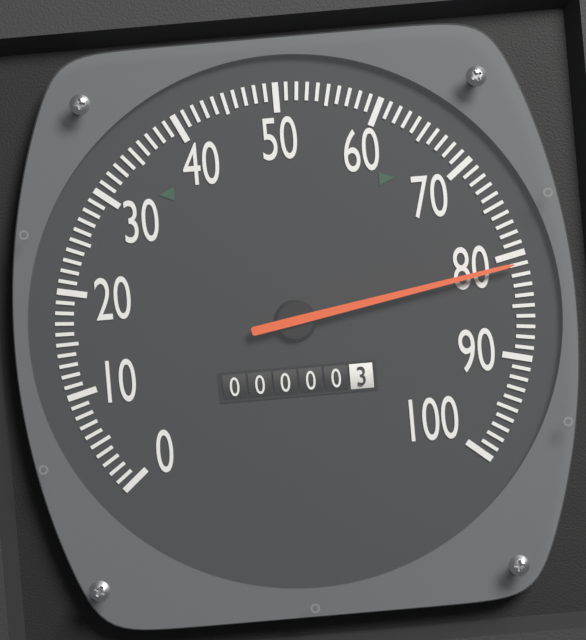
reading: 81 (no unit)
